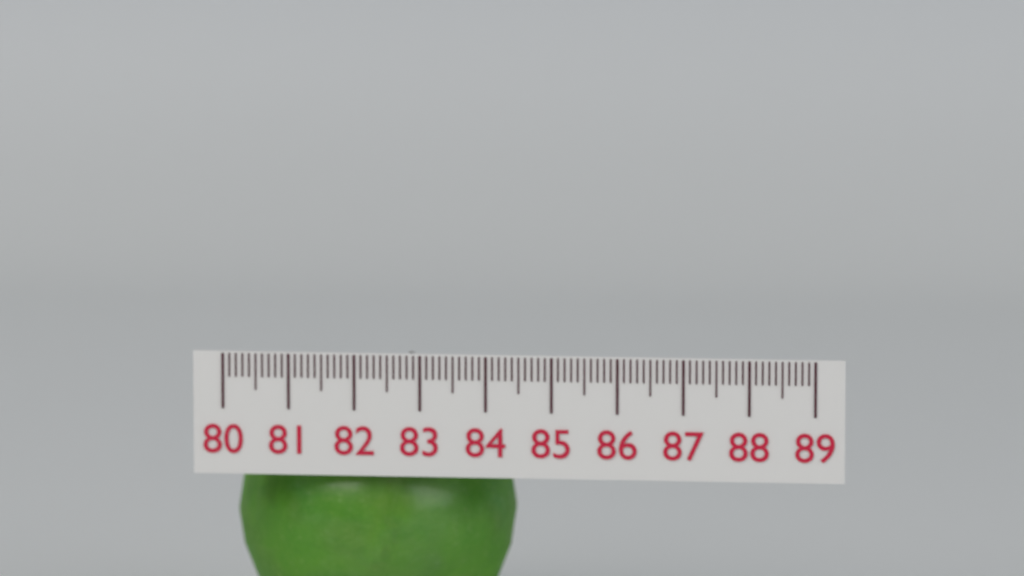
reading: 84.3 (no unit)
